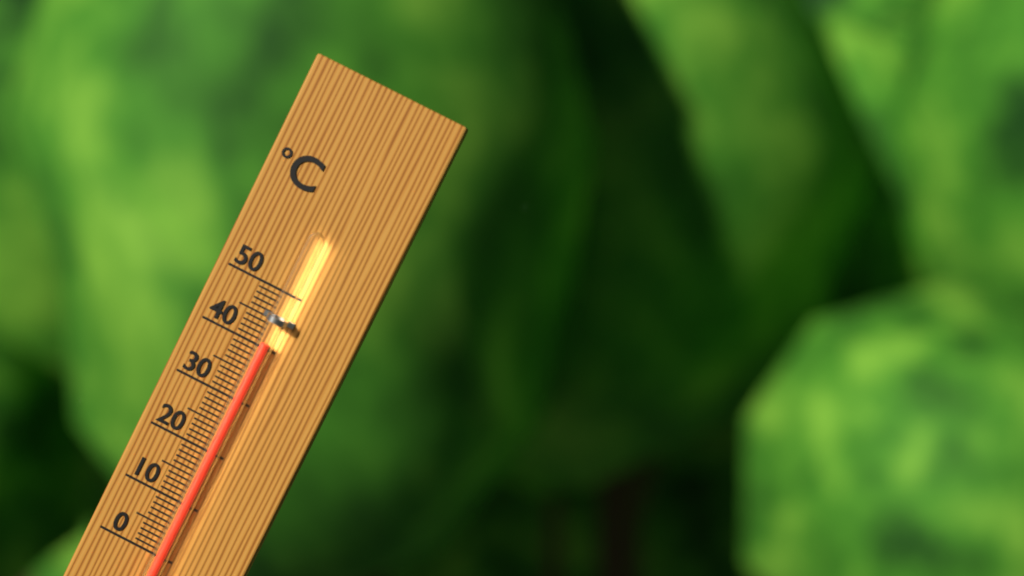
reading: 41 °C
